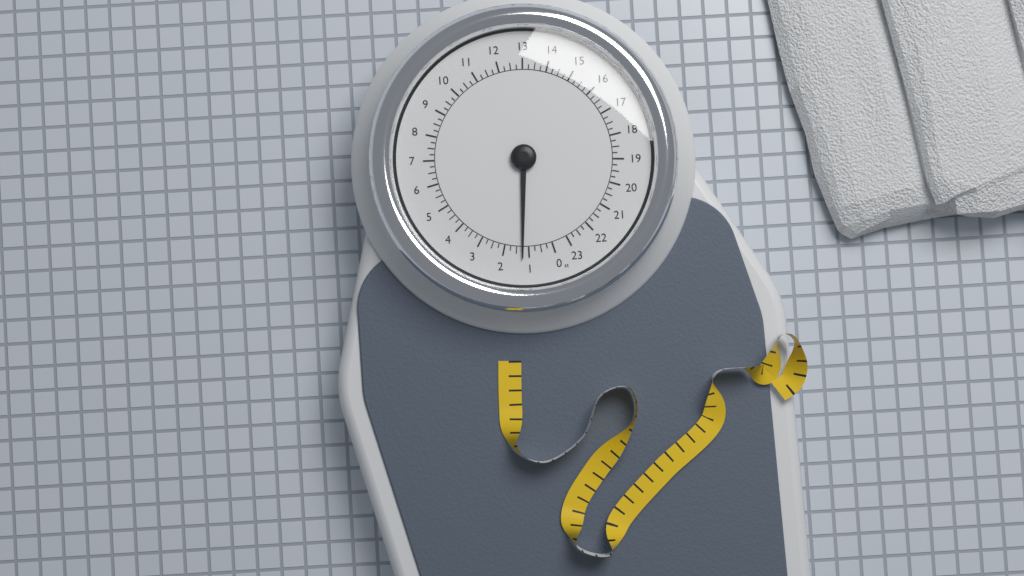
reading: 1.25 st
